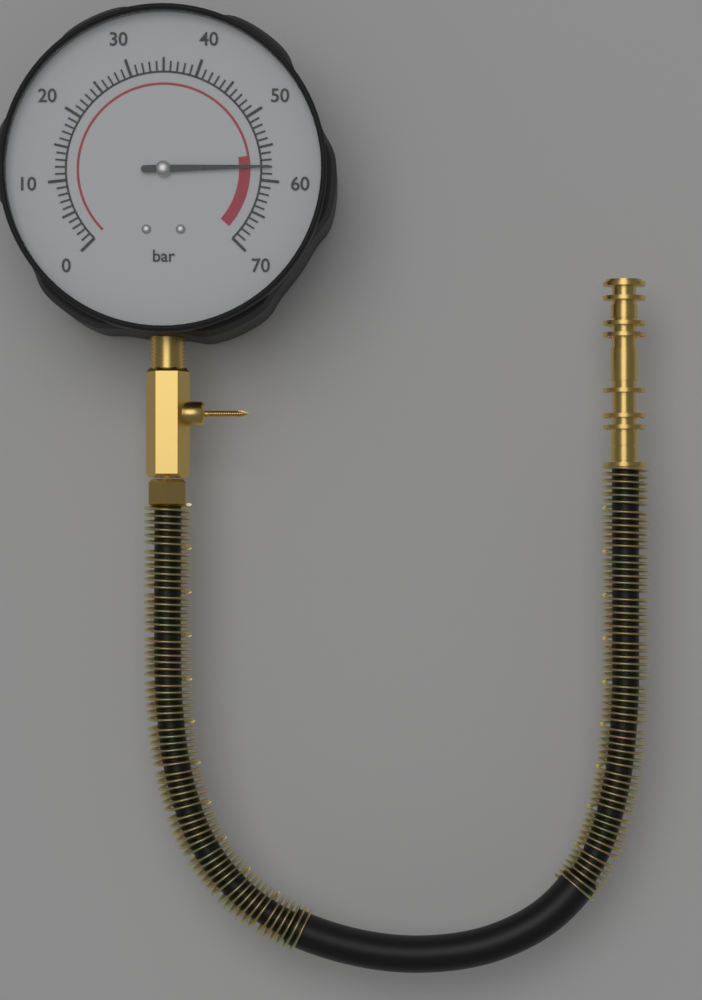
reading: 58 bar
